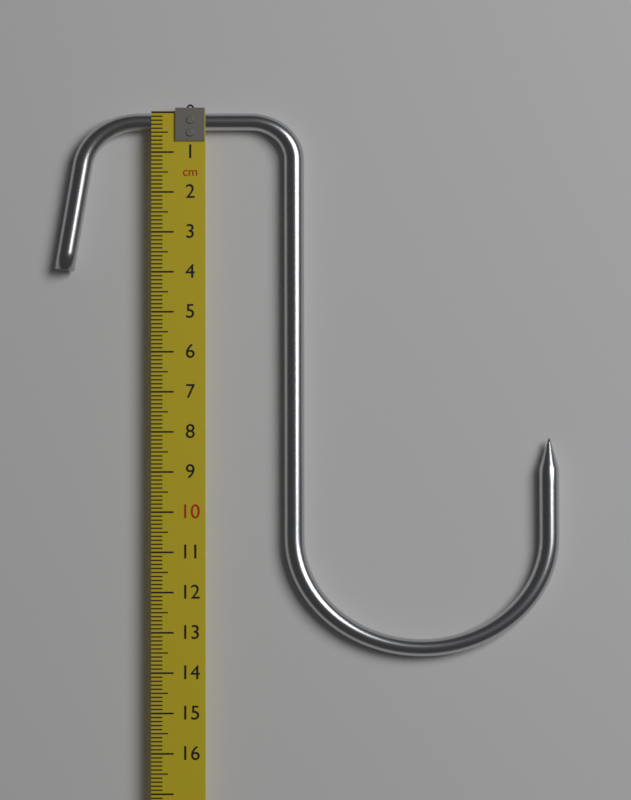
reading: 13.6 cm
